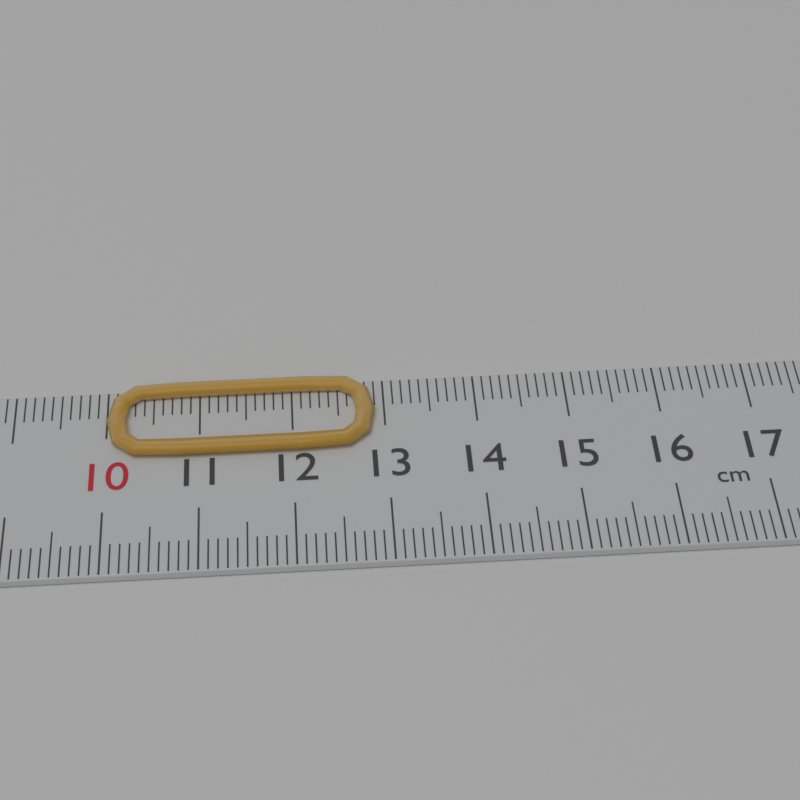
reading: 12.9 cm
